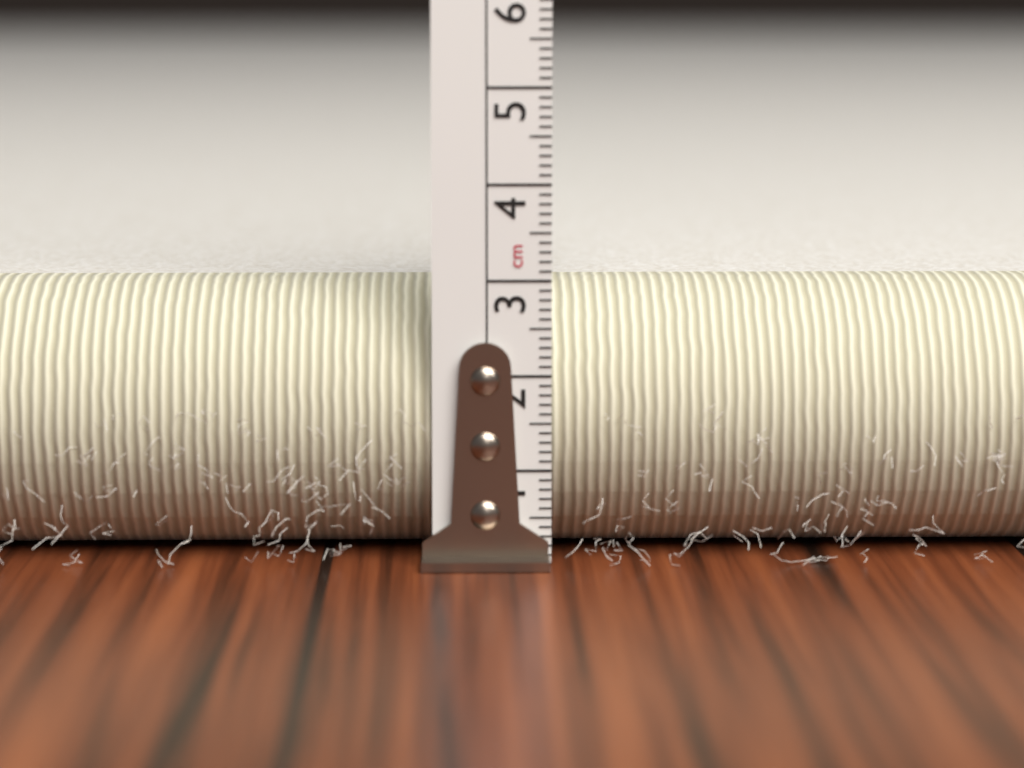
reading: 2.9 cm
